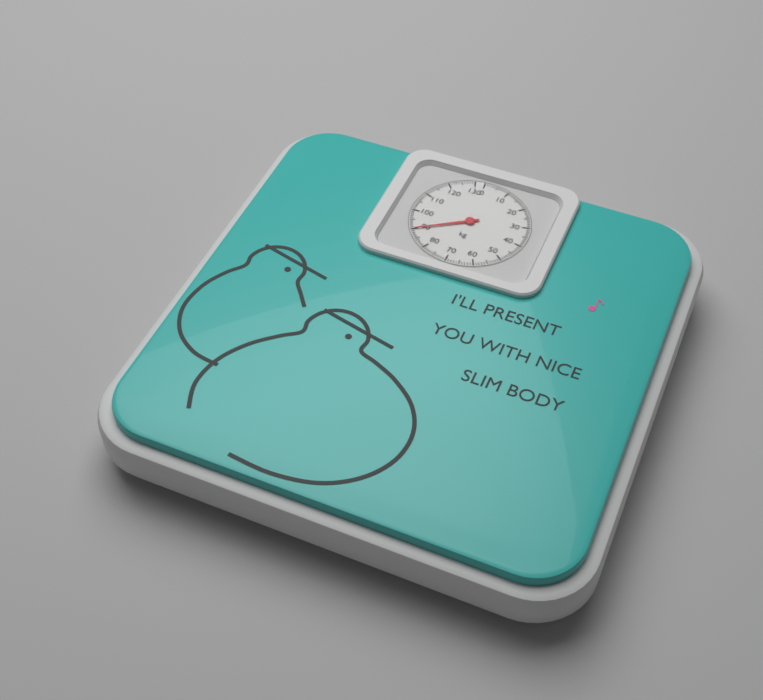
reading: 90 kg
